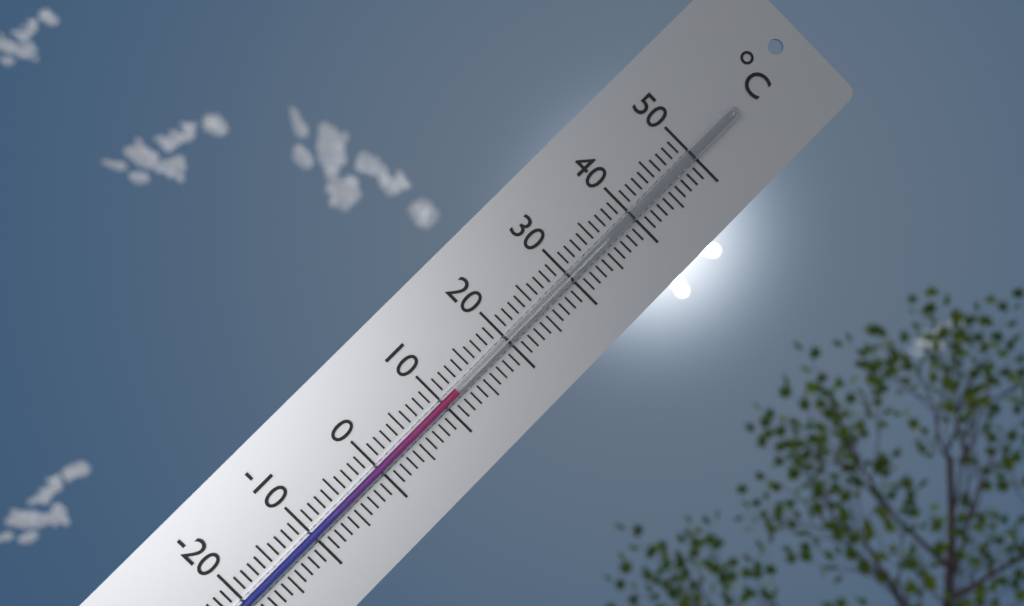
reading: 12 °C
